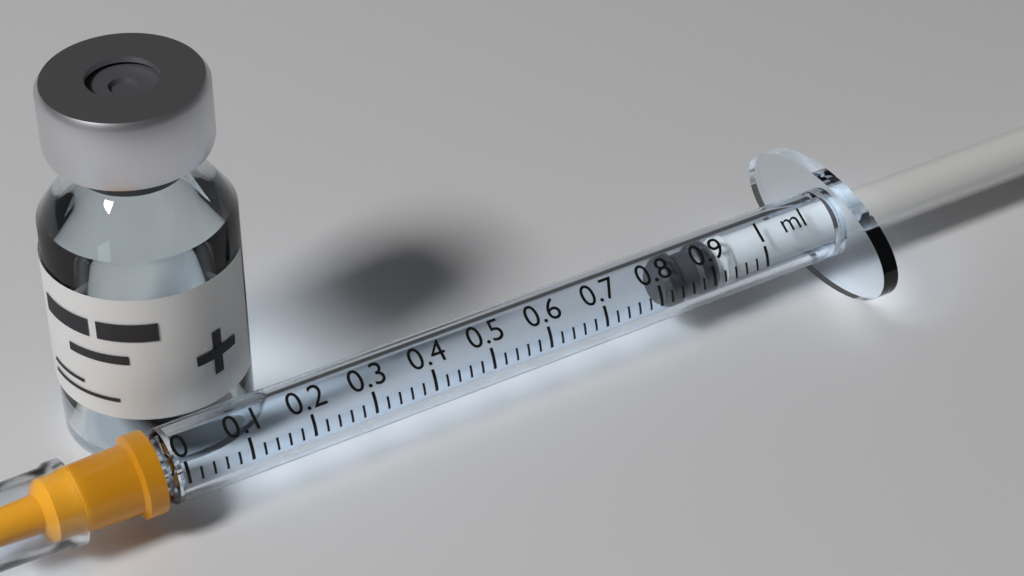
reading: 0.82 ml
